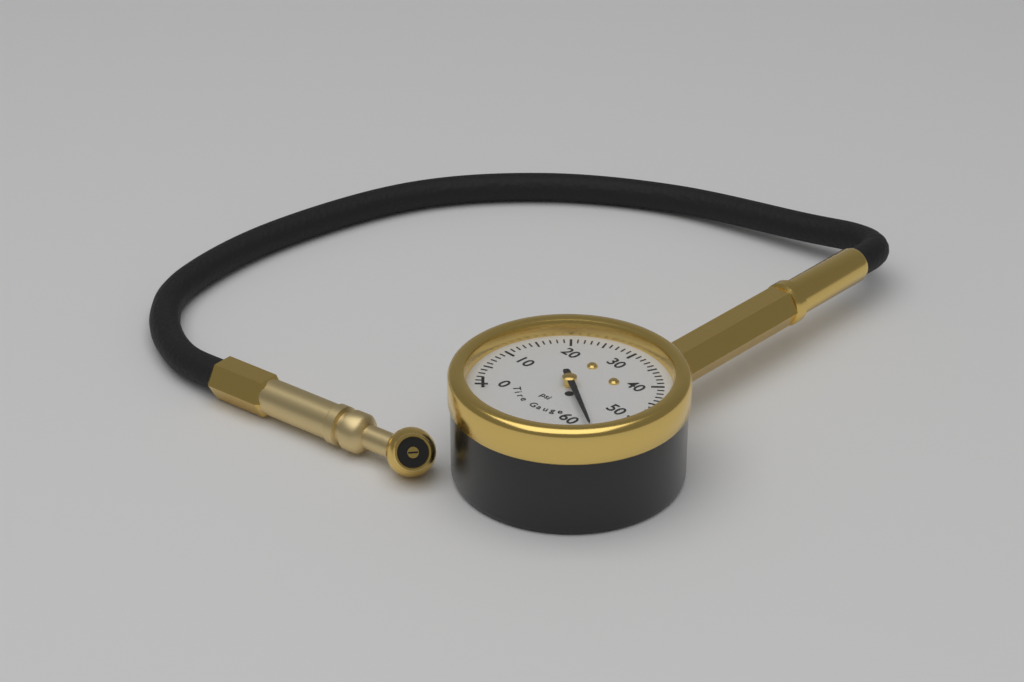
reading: 57 psi
